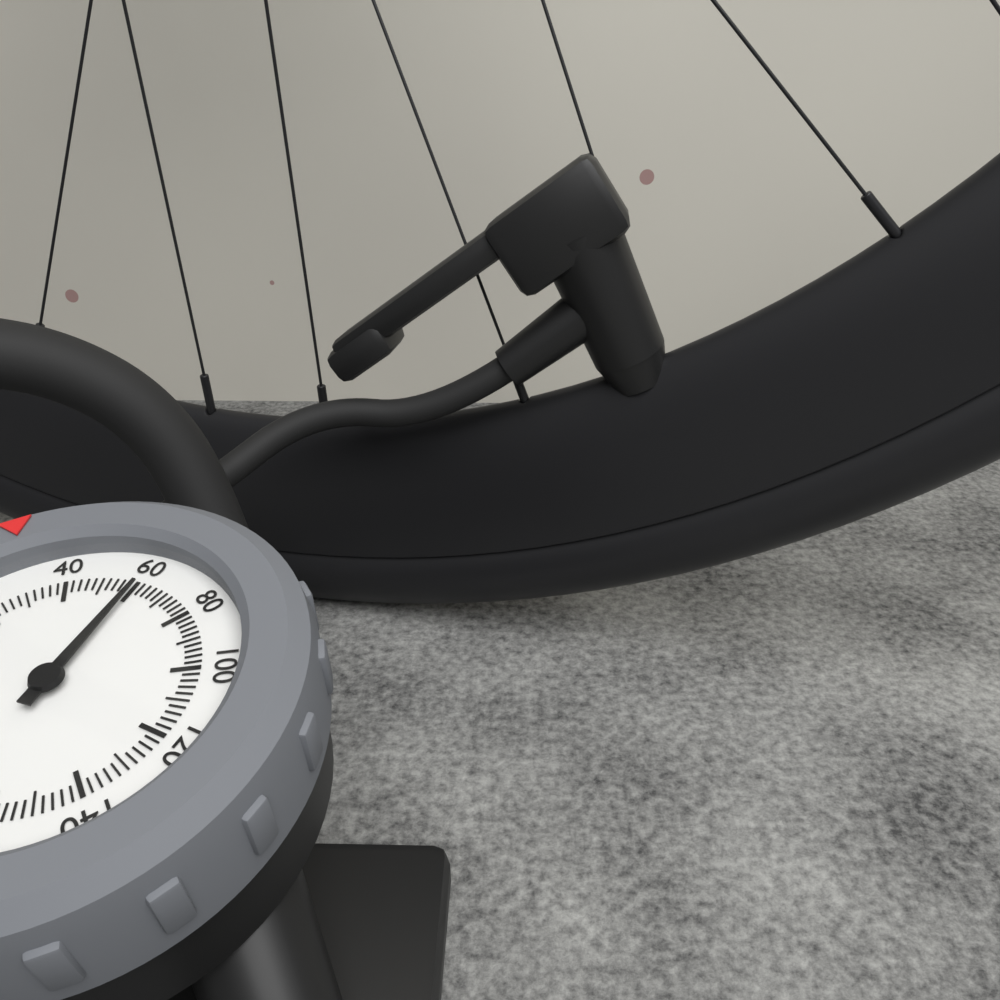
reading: 60 psi
